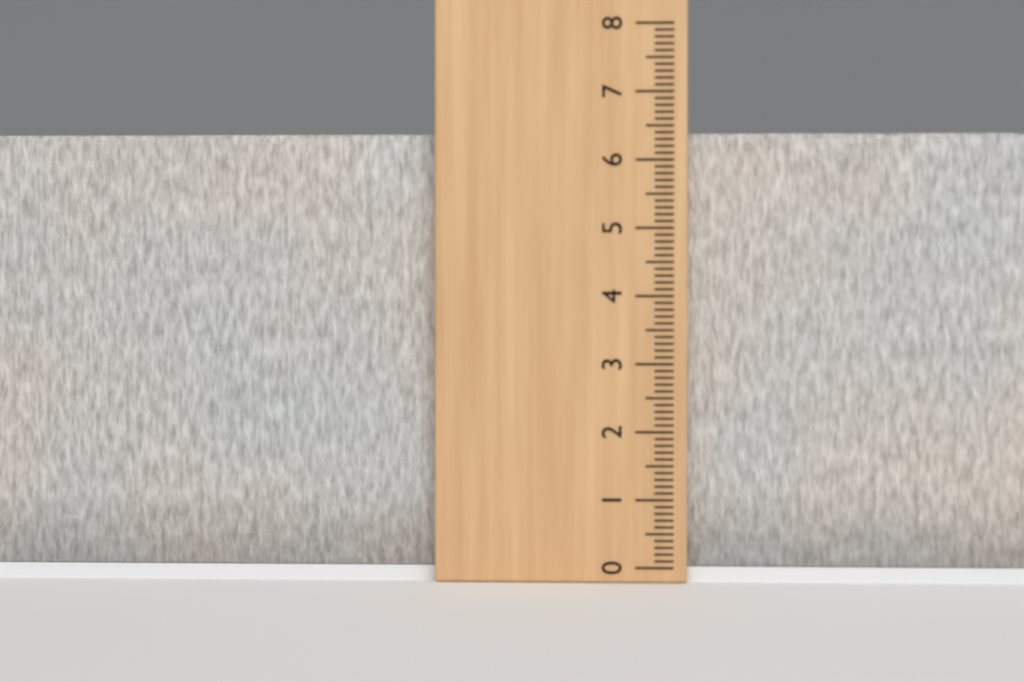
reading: 6.4 (no unit)
